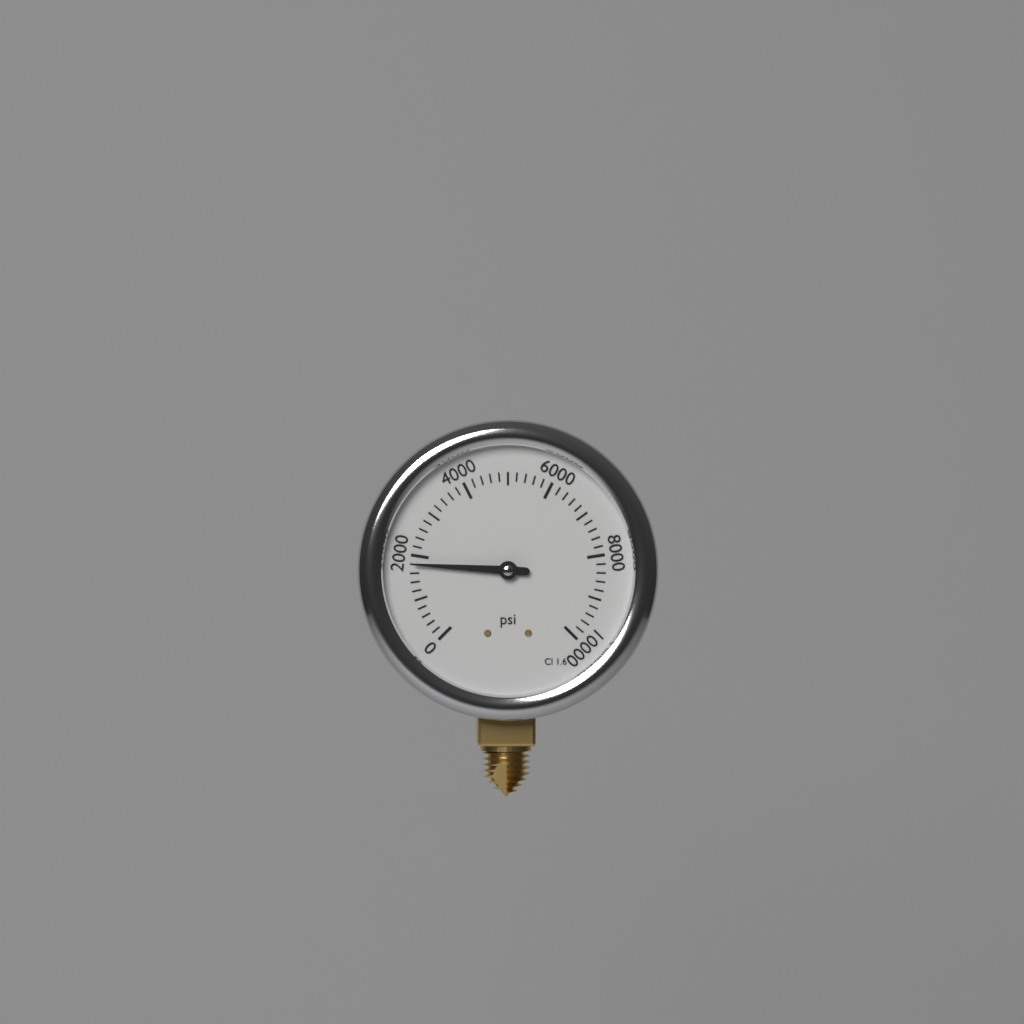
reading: 1800 psi
